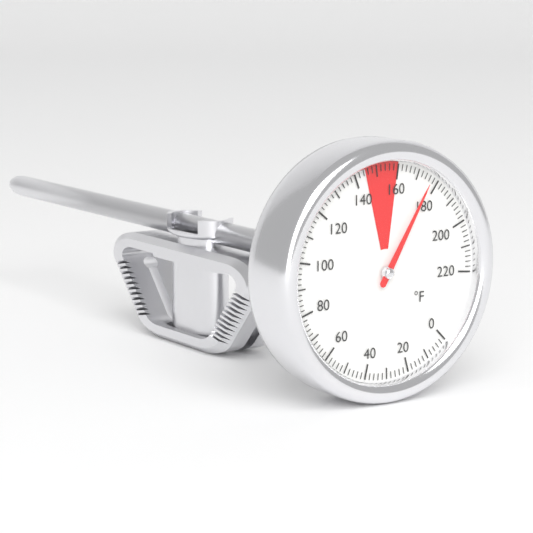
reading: 176 °F
